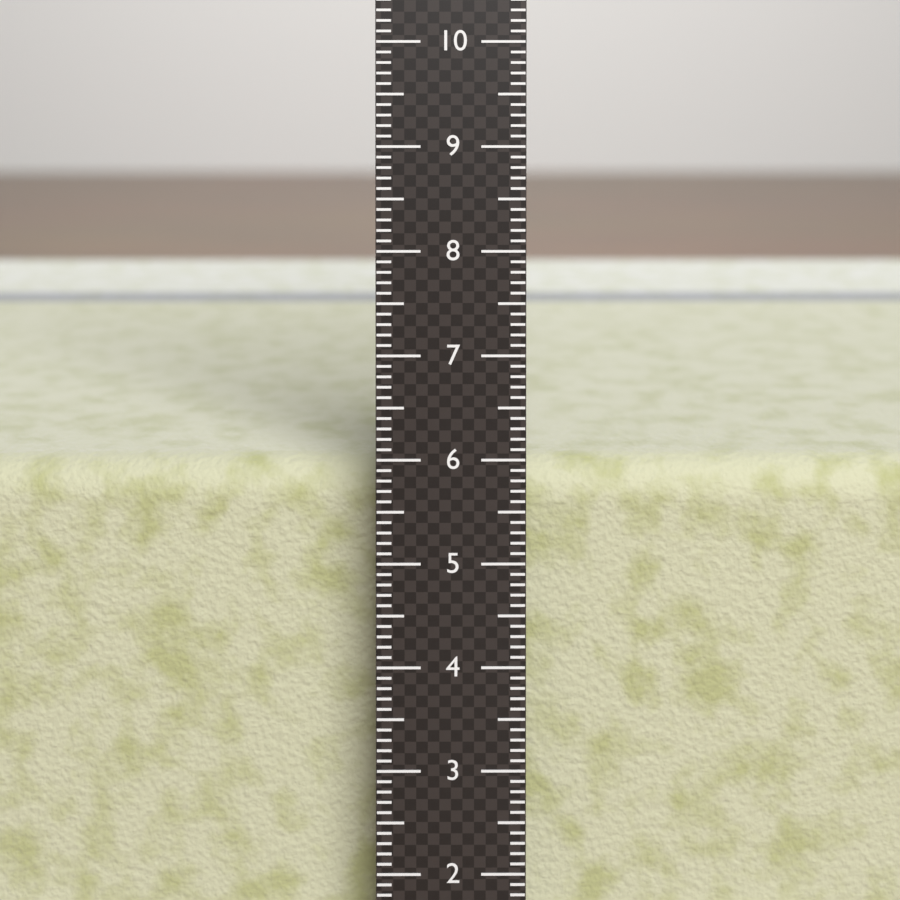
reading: 5.8 cm
